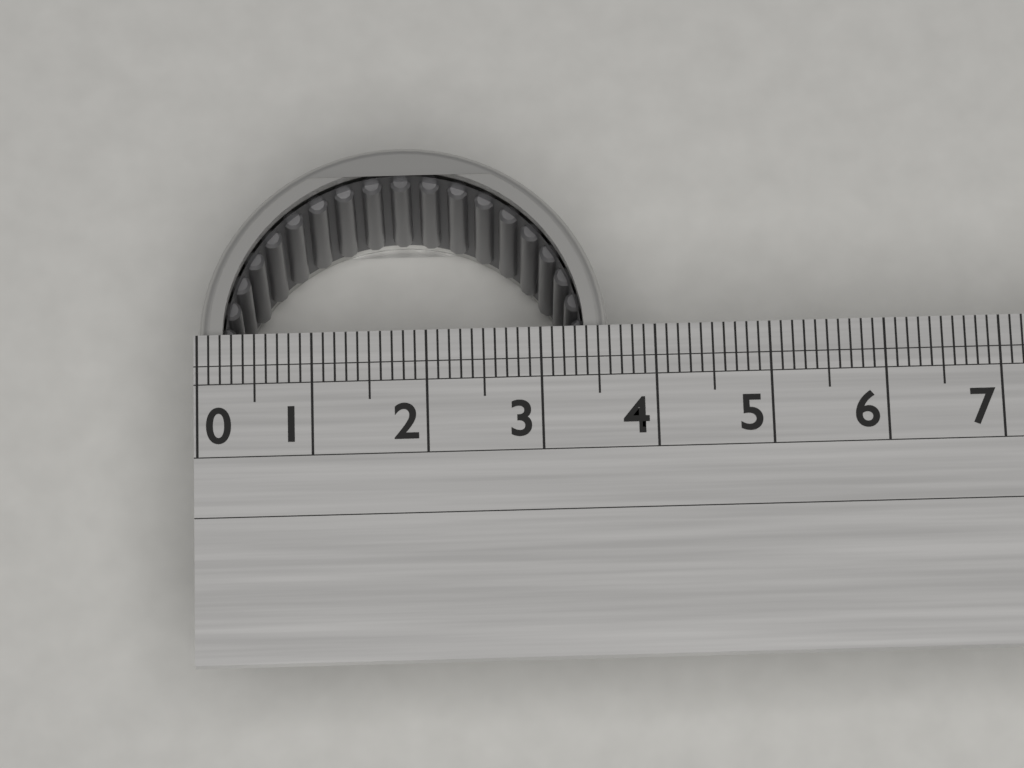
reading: 3.6 (no unit)
